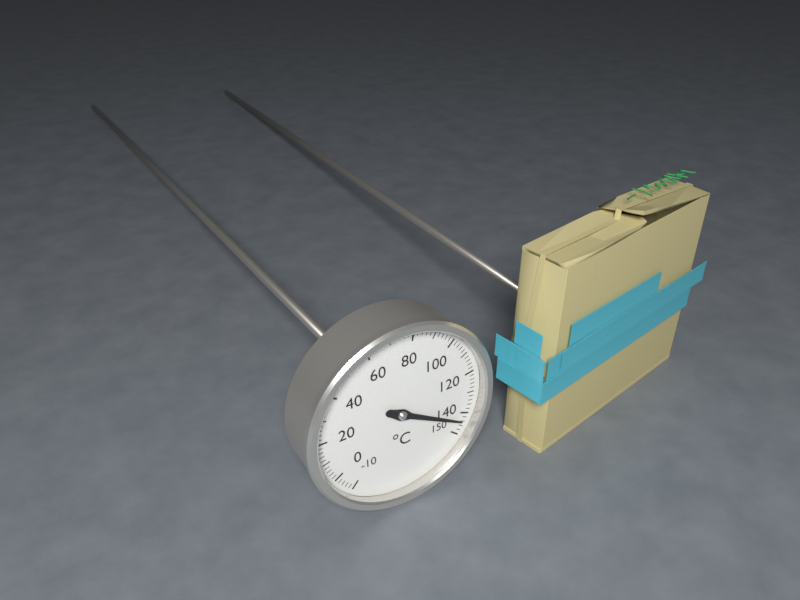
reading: 144 °C
